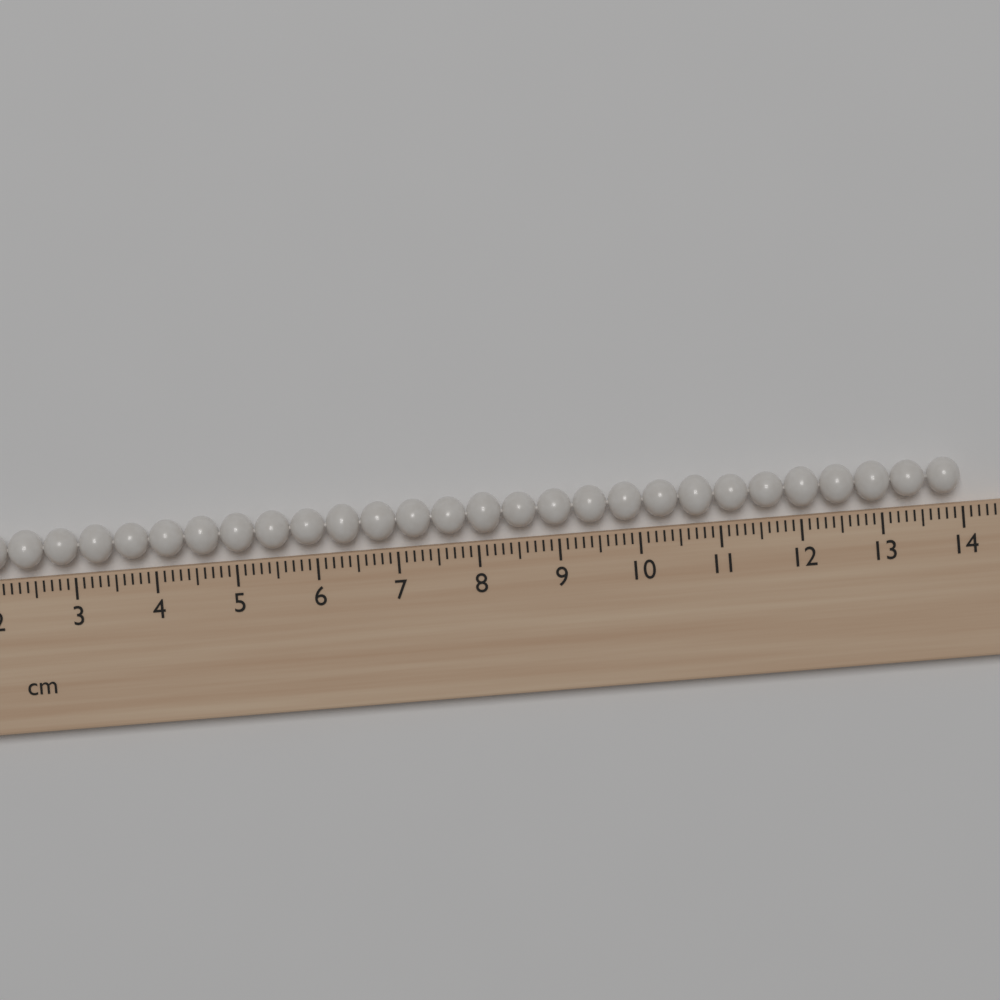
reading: 14.0 cm
